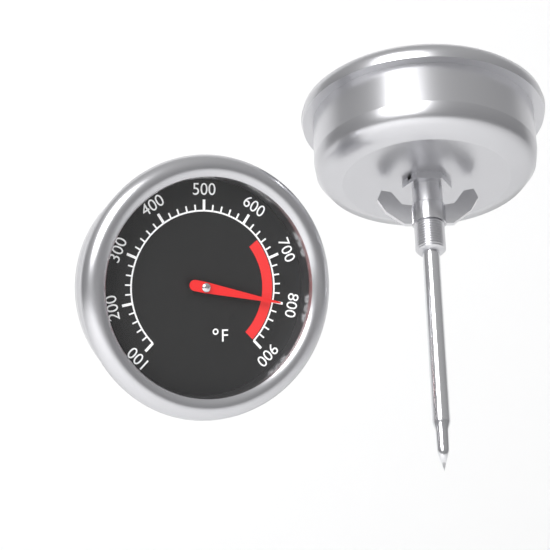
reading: 800 °F
